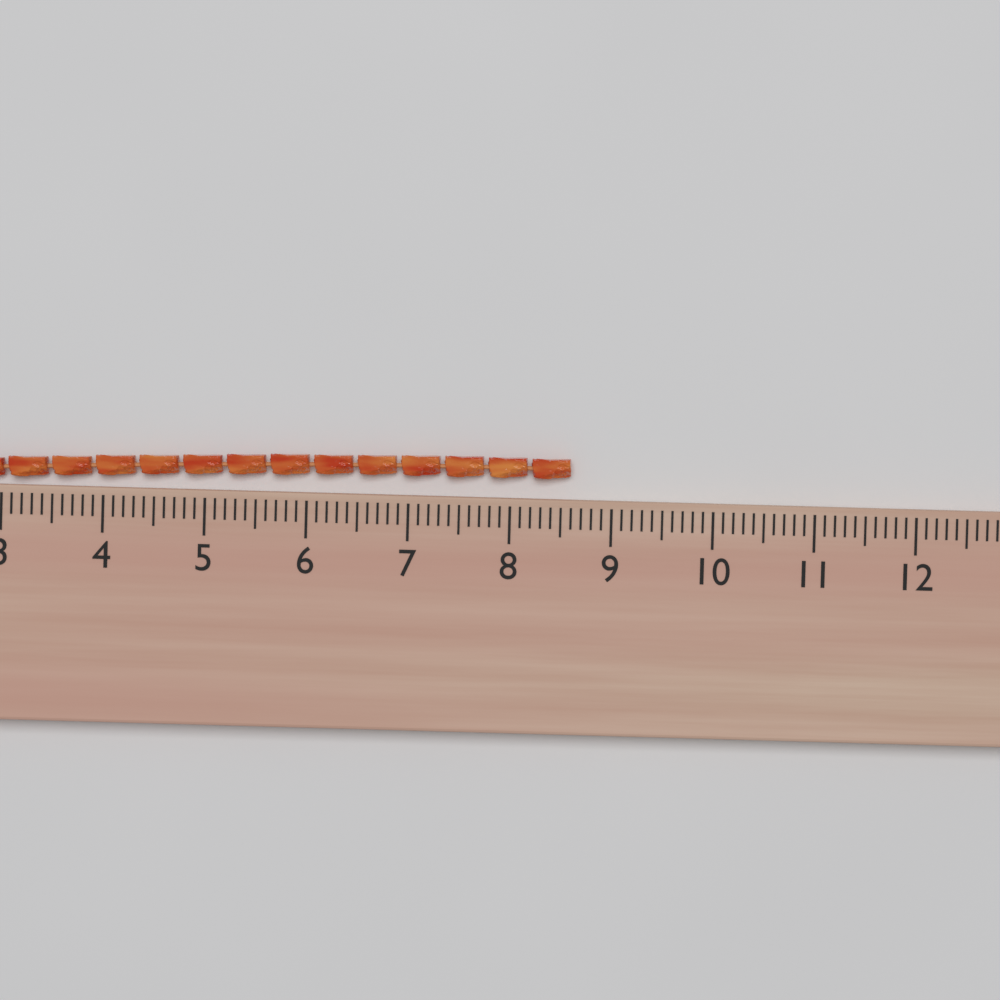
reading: 8.6 (no unit)
